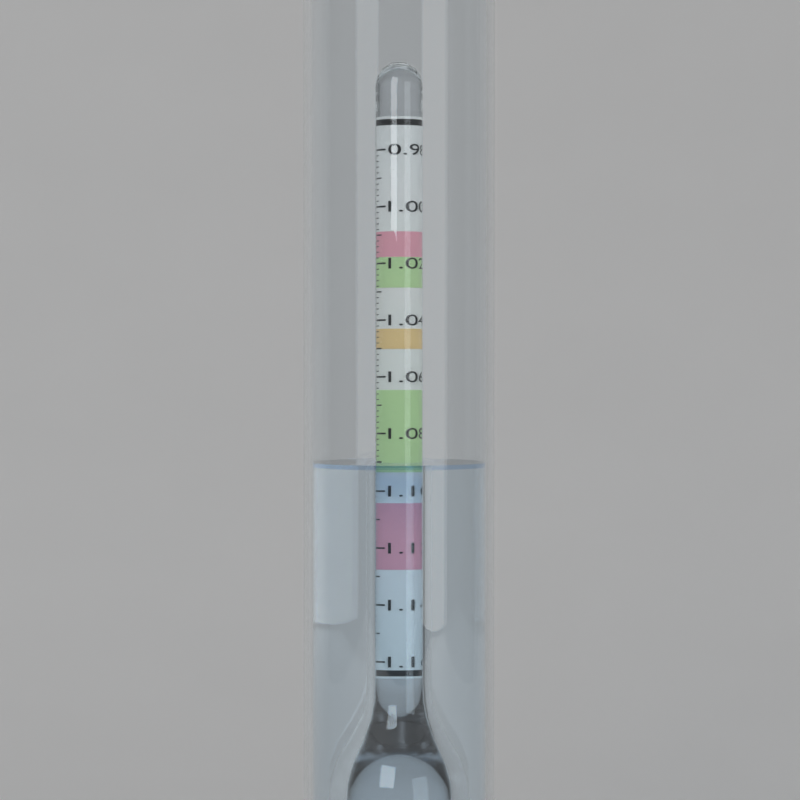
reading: 1.090 (no unit)
